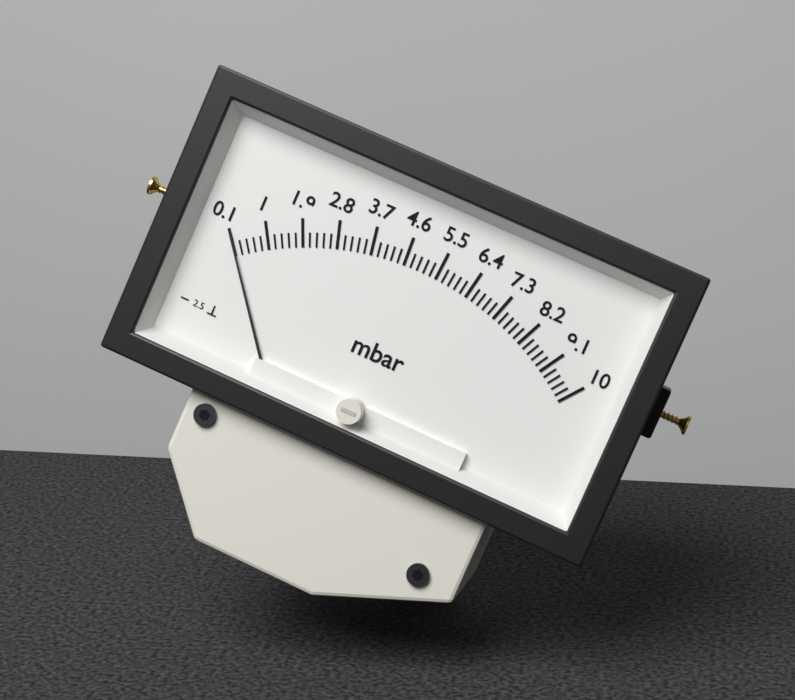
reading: 0.10 mbar
